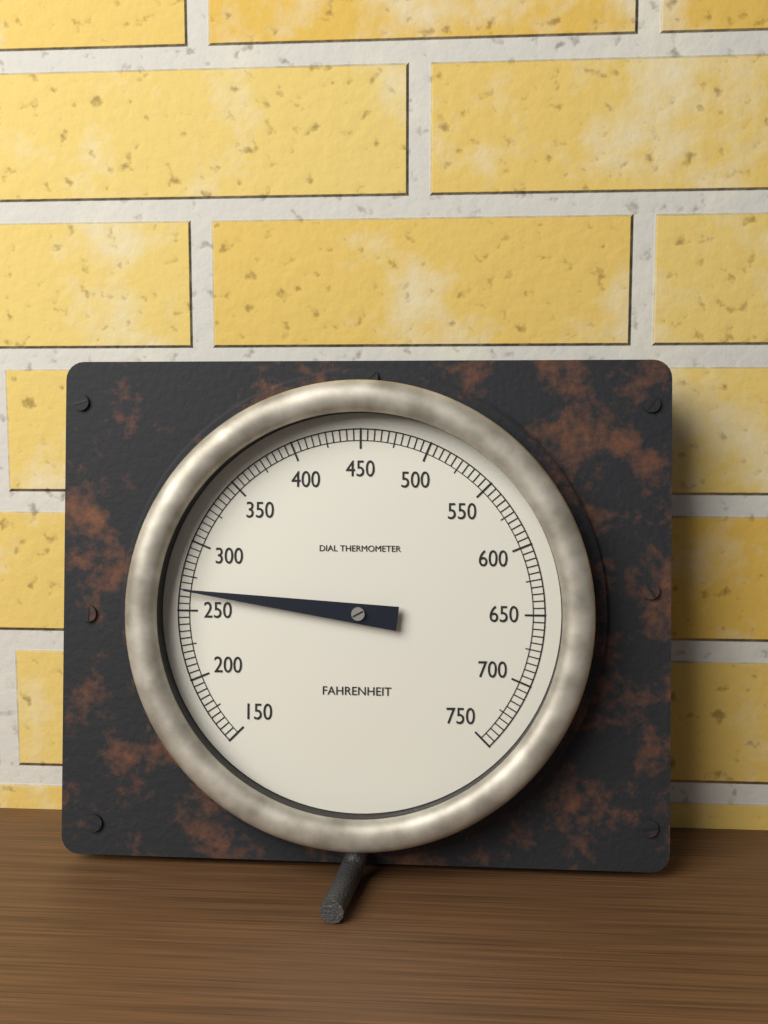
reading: 265 °F
